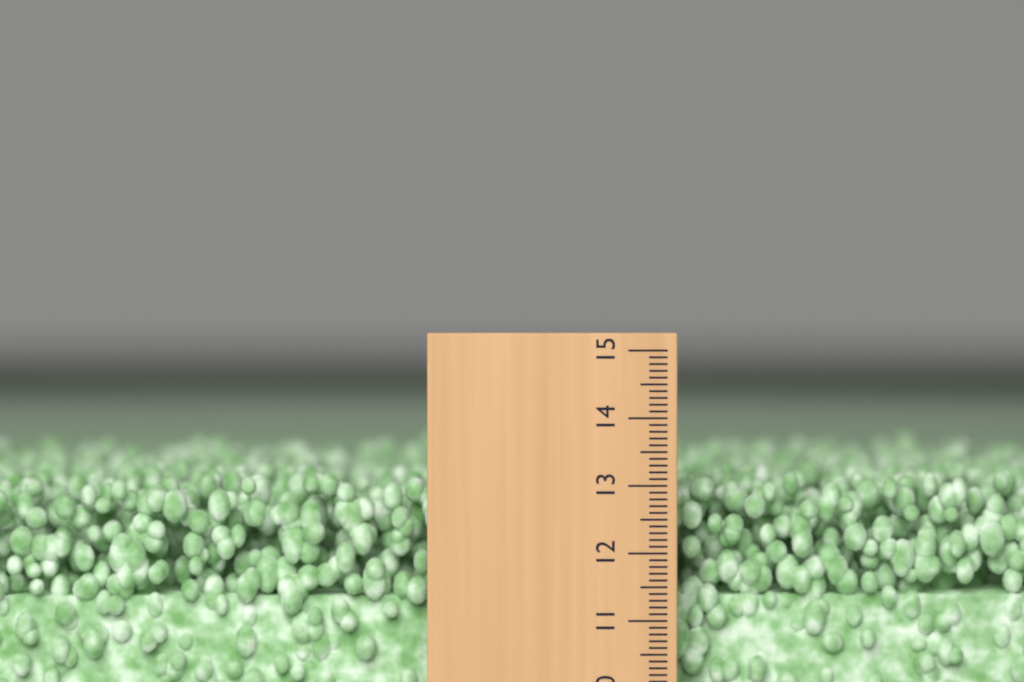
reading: 13.1 (no unit)
